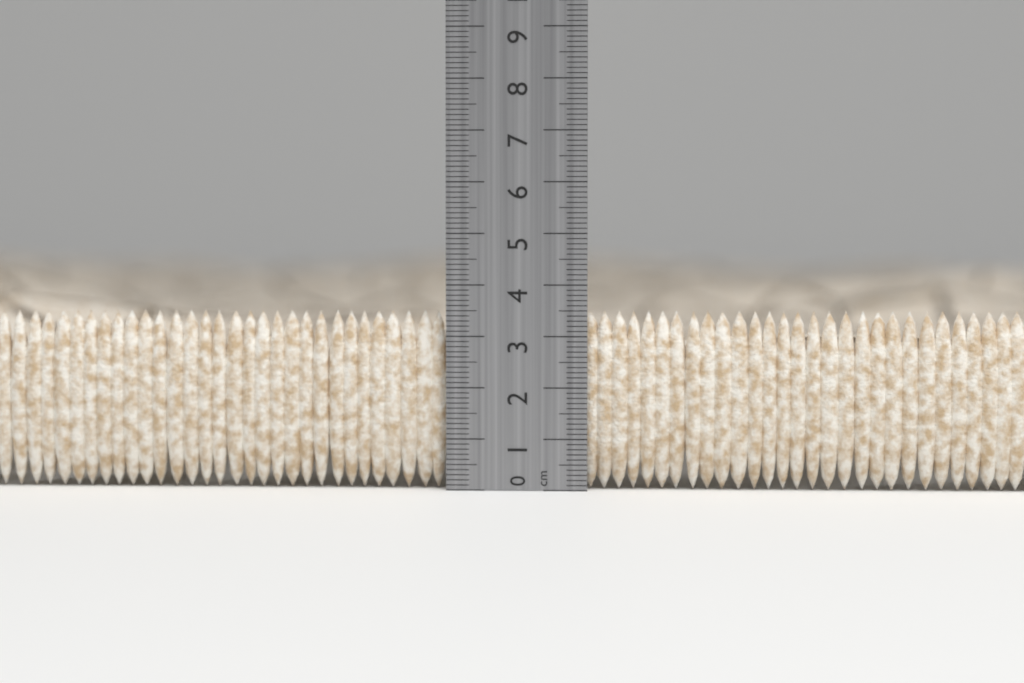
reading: 3.5 cm
